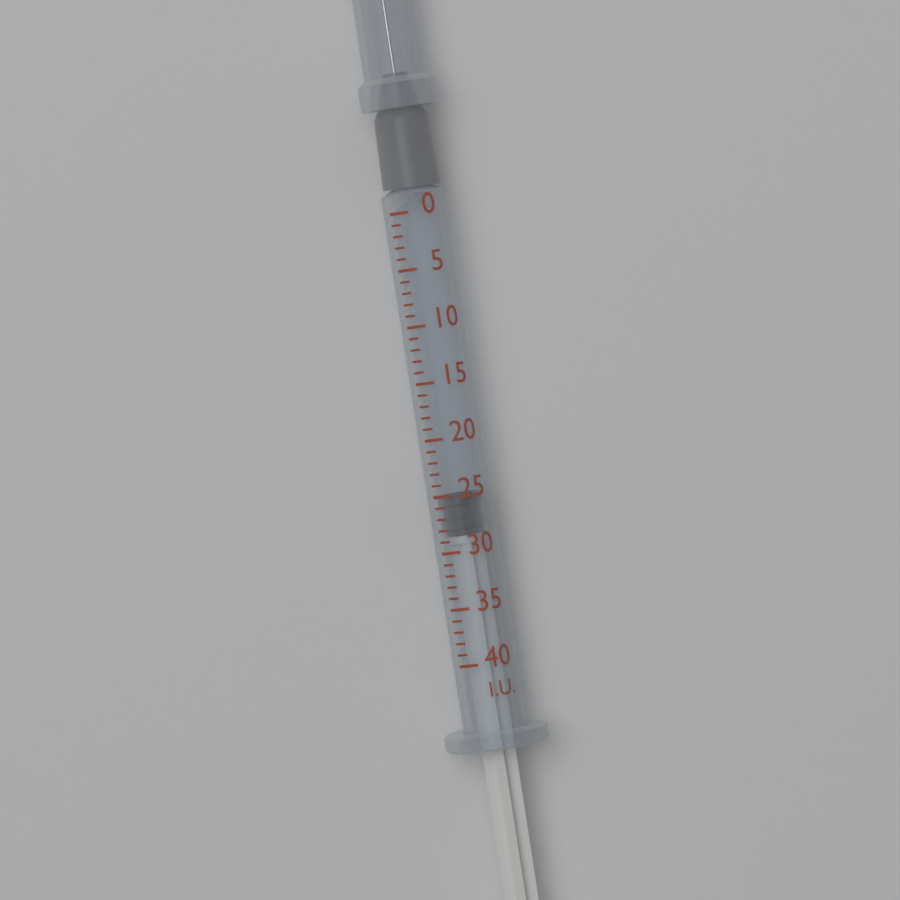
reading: 25 I.U.
